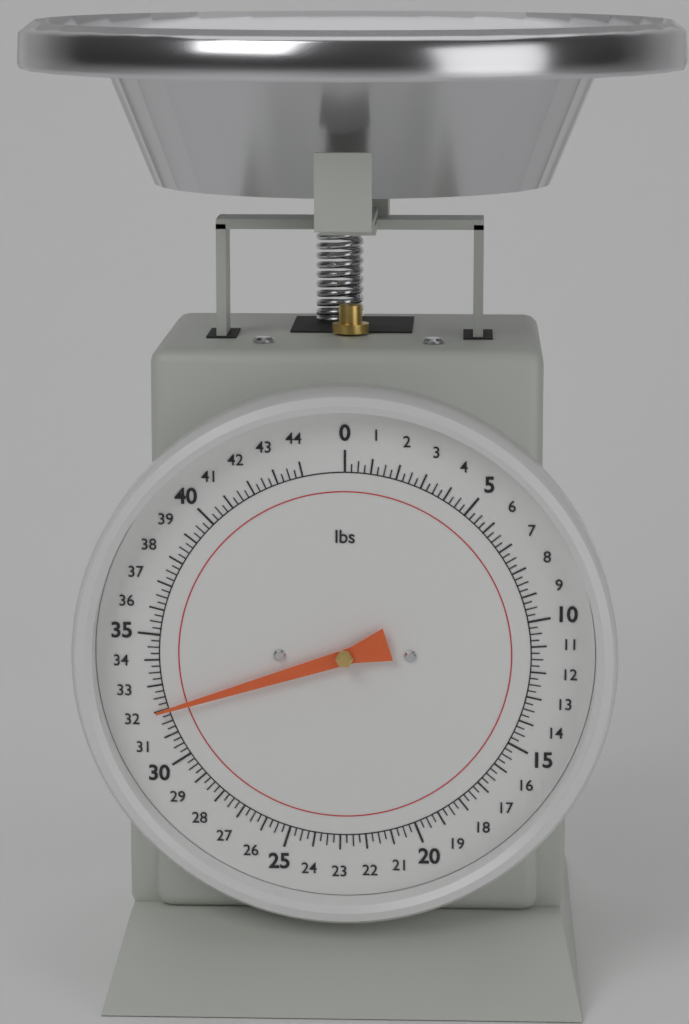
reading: 32.00 lbs
